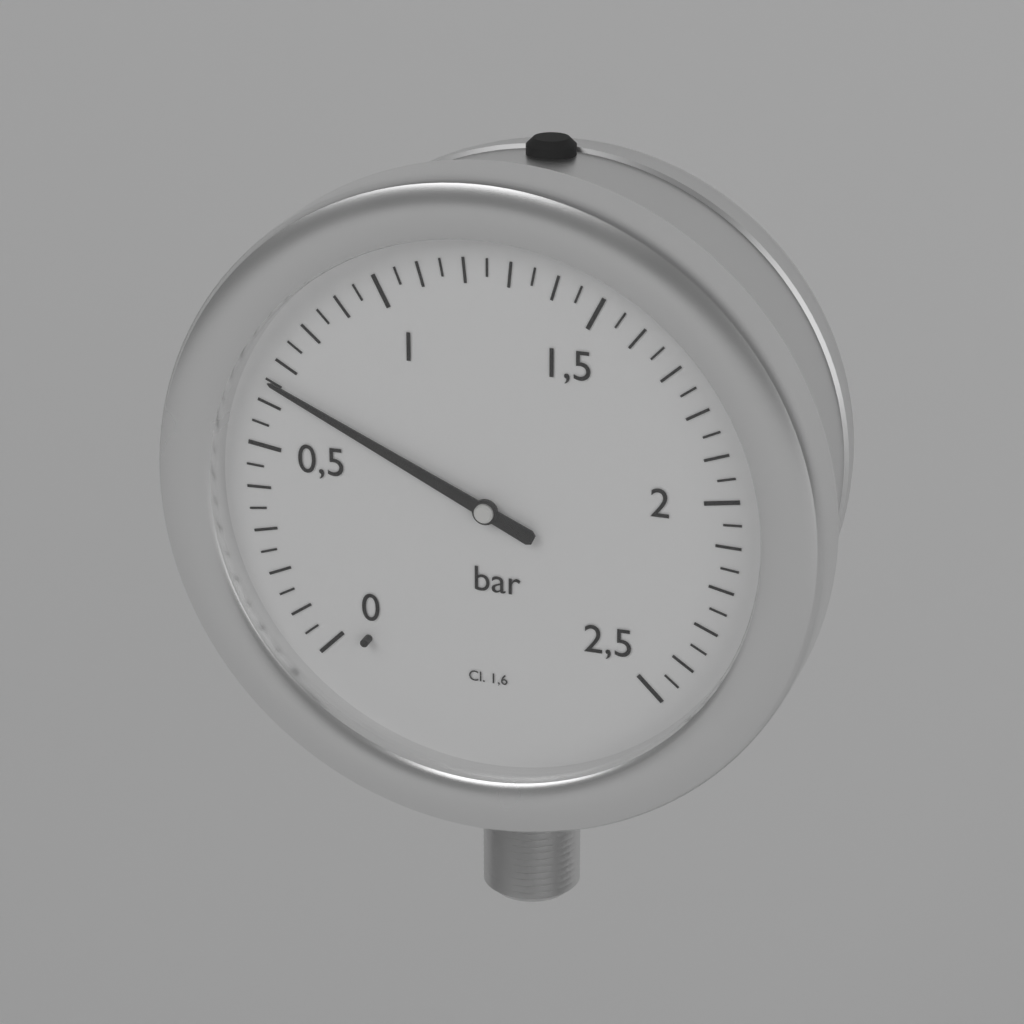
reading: 0.65 bar
